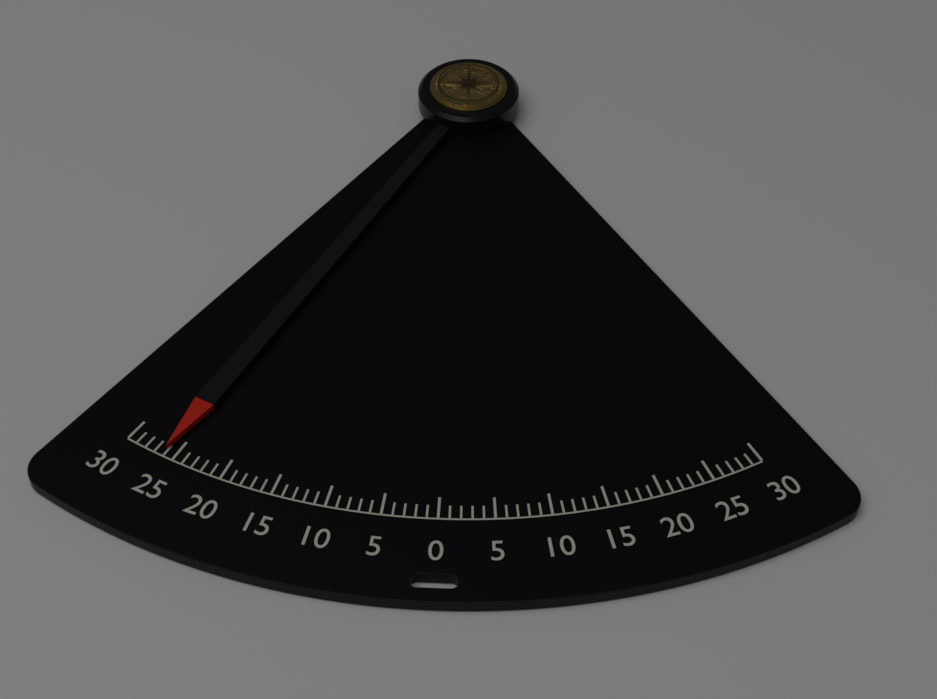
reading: -26 (no unit)
